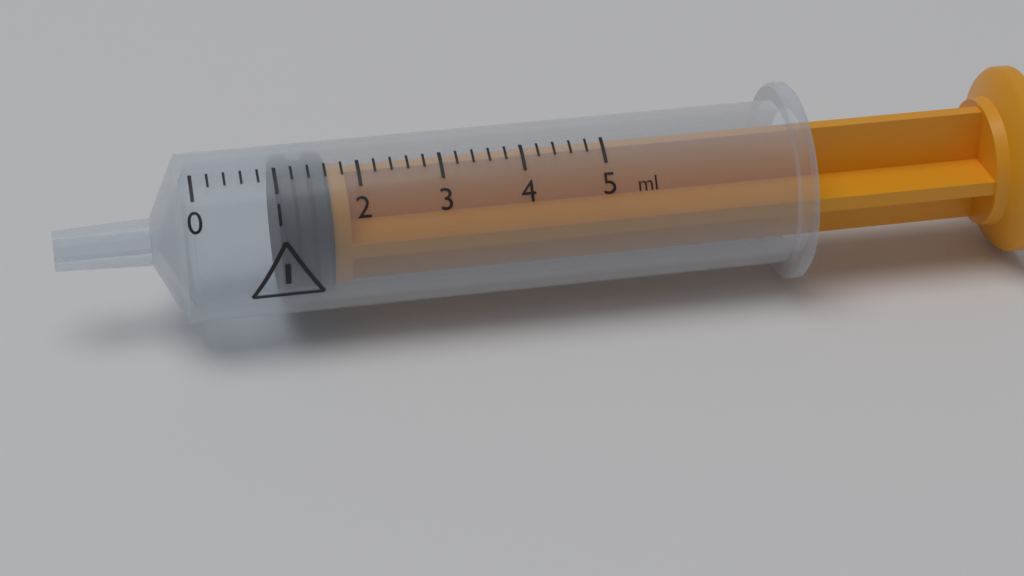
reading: 1.0 ml
